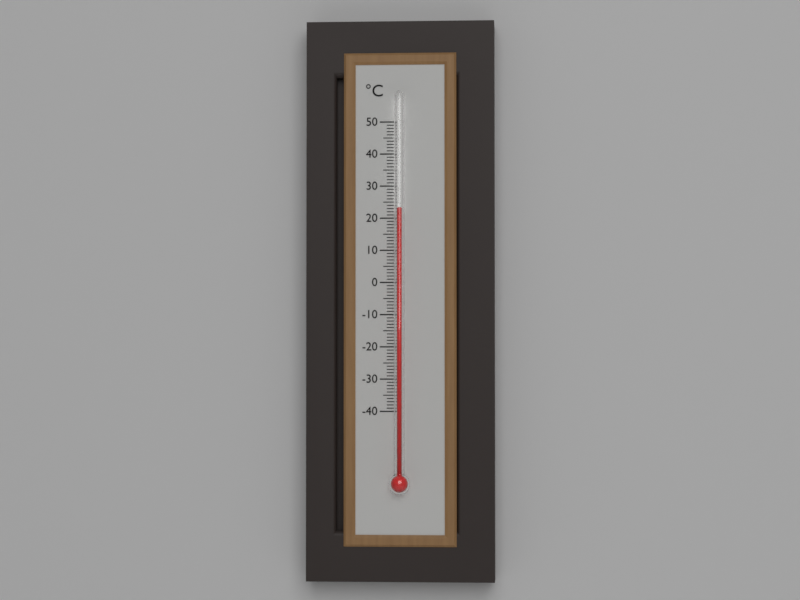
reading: 23 °C
